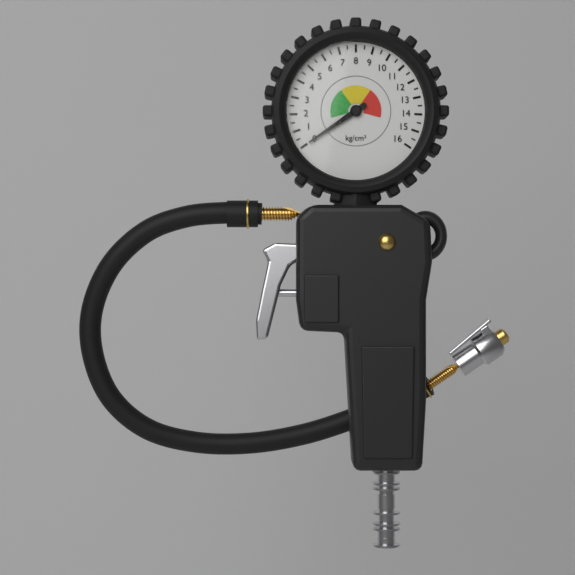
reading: 0.0 kg/cm²
